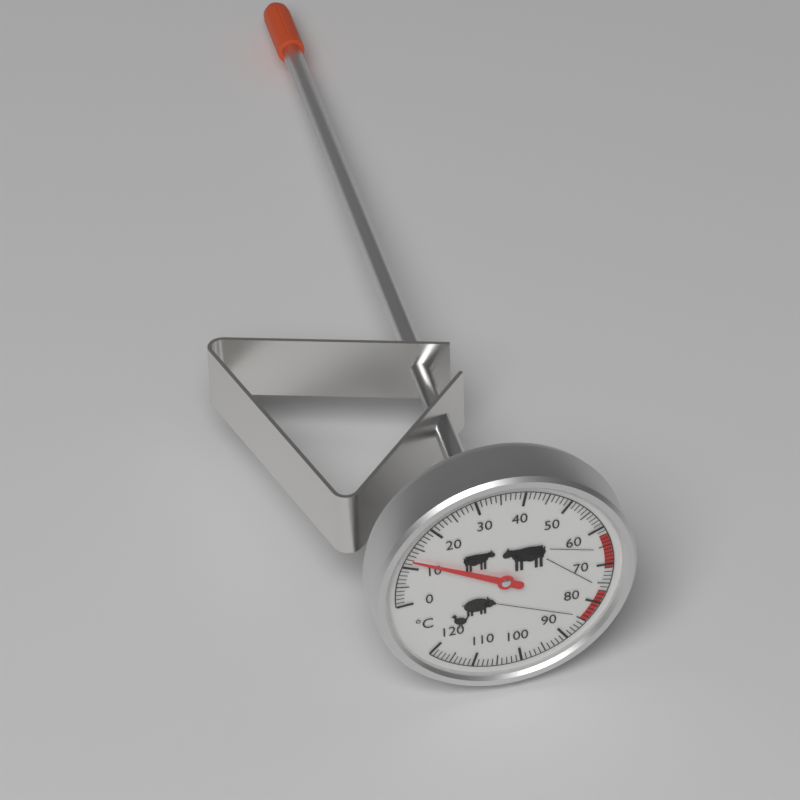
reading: 12 °C
